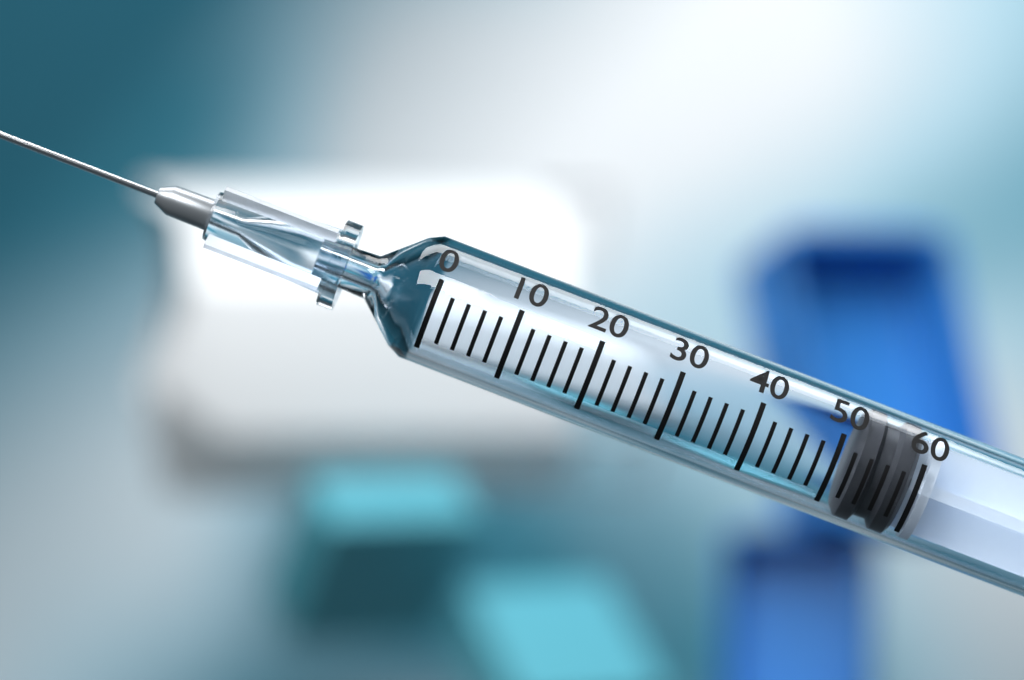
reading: 52 (no unit)
